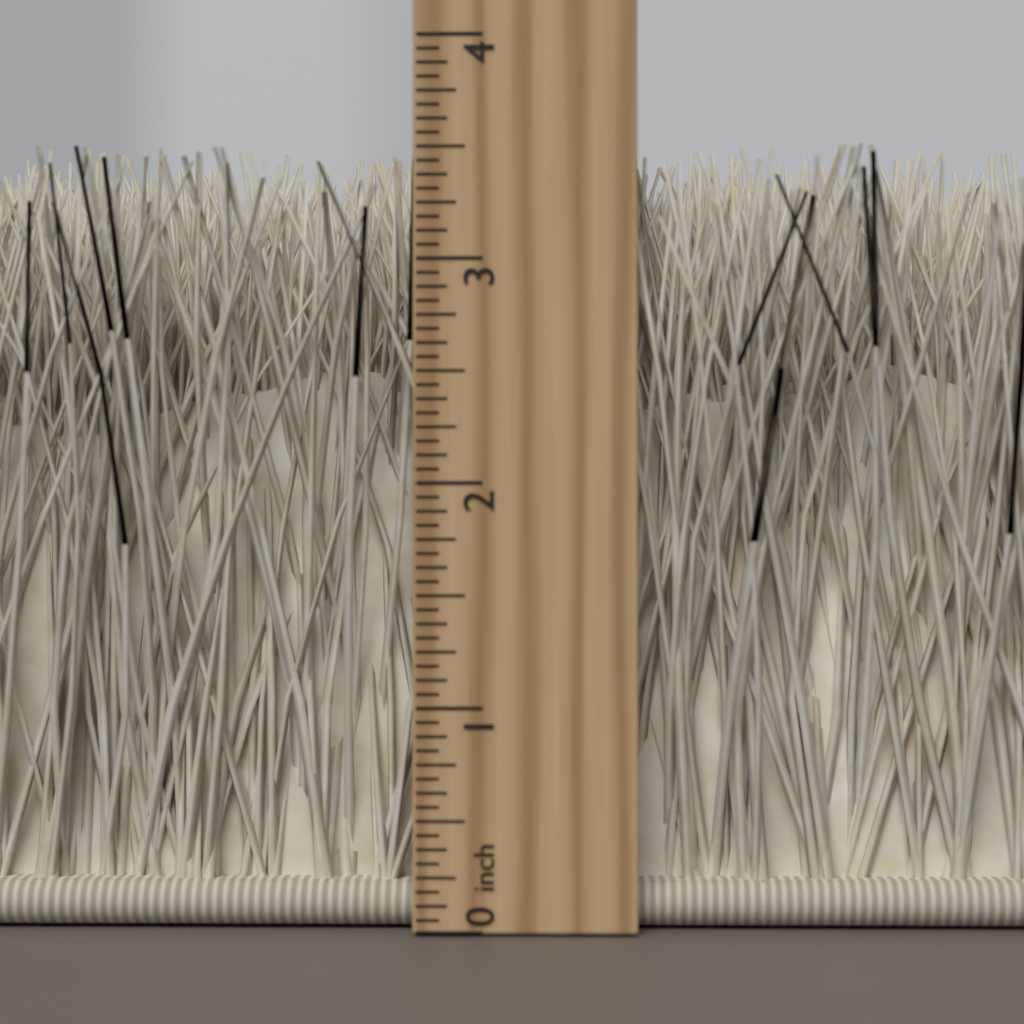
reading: 3.5000 inch
